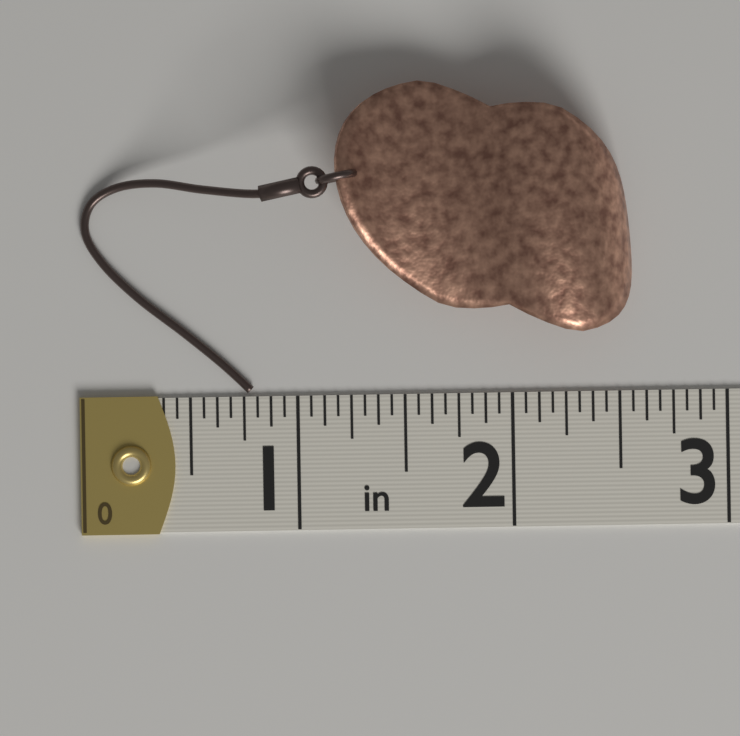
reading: 2.5625 in
